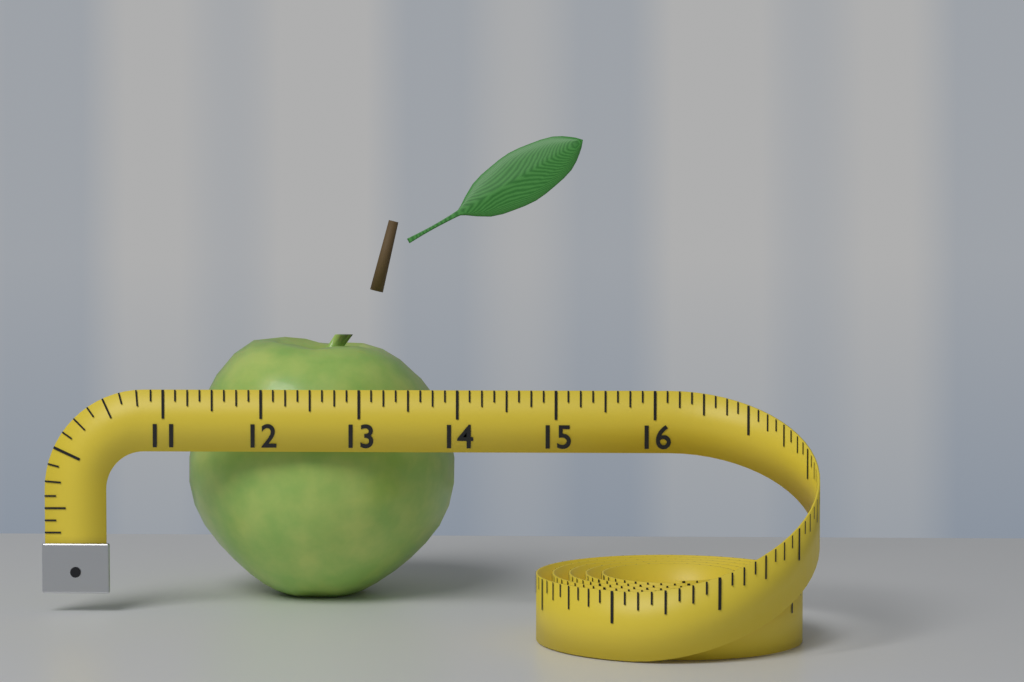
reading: 13.875 (no unit)
